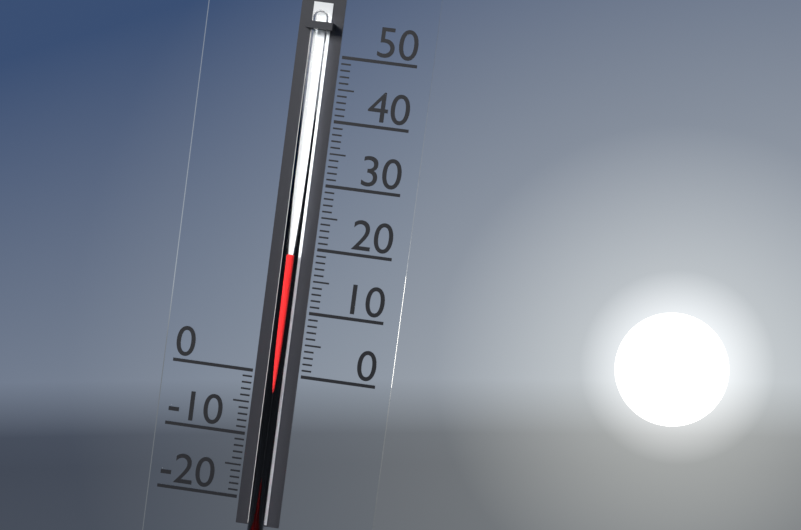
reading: 19 (no unit)
